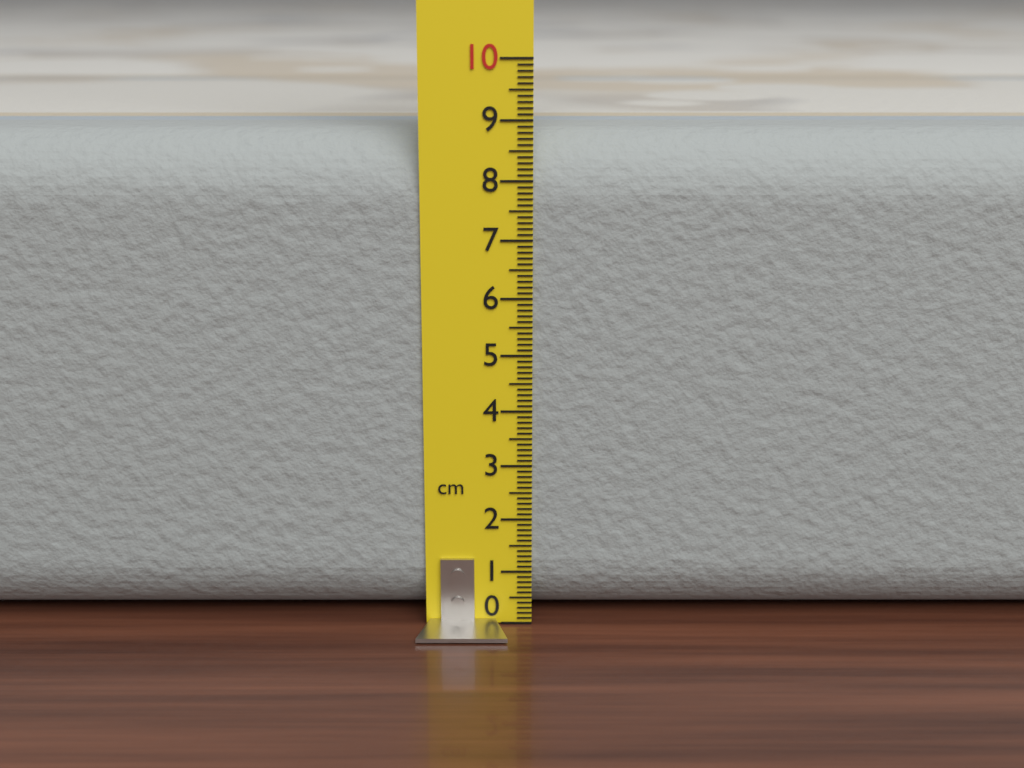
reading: 8.8 cm
